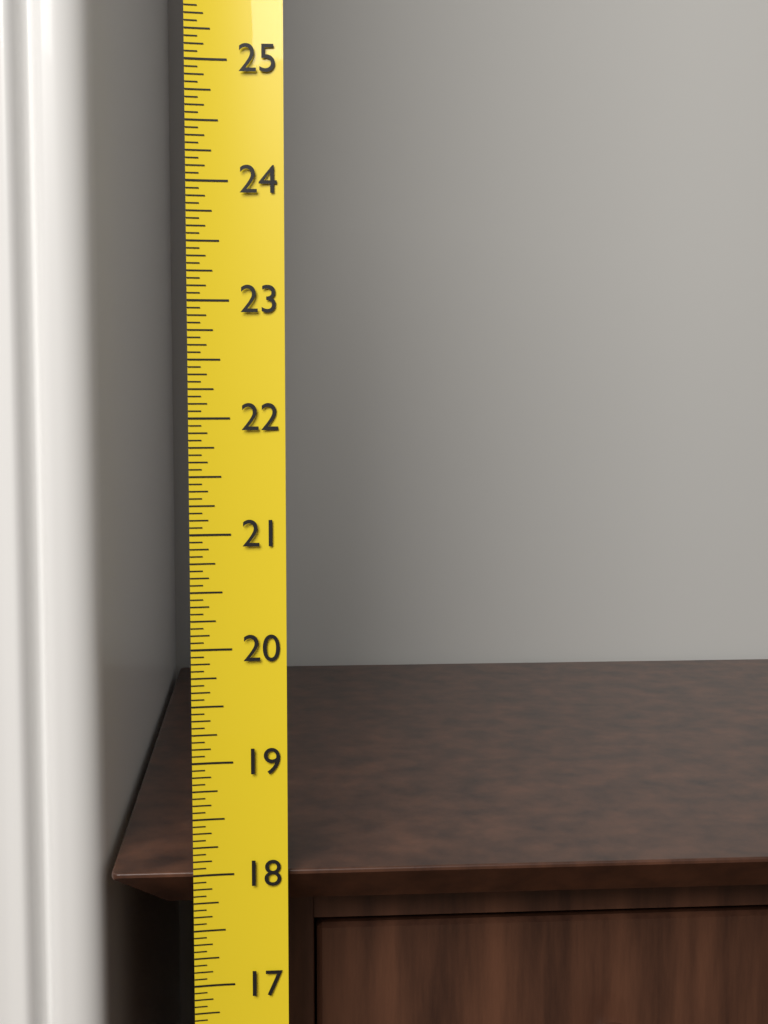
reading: 18.0000 (no unit)
